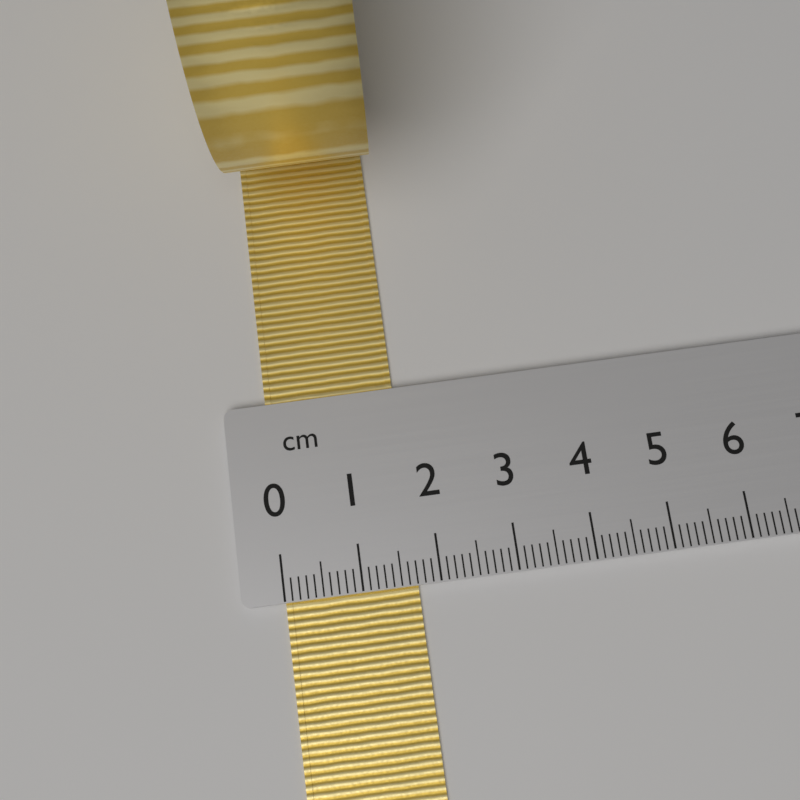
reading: 1.7 cm
